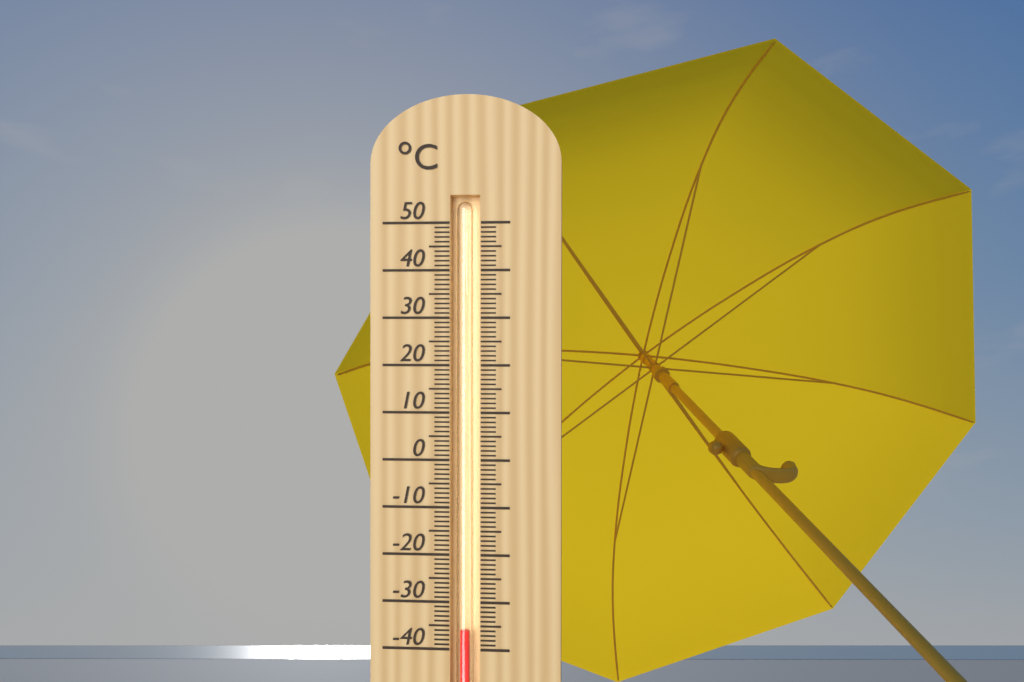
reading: -36 °C
